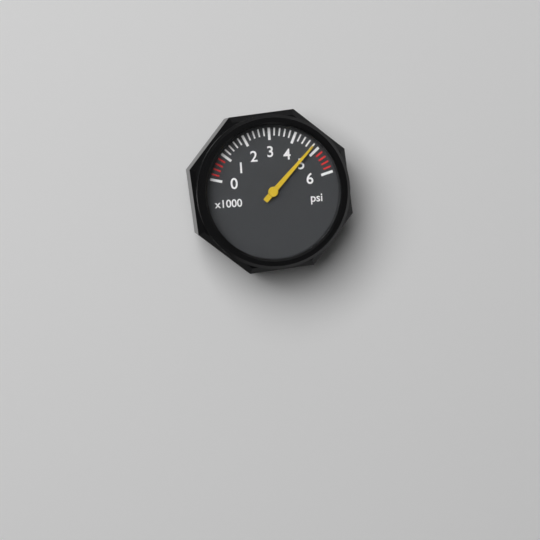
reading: 4800 psi
